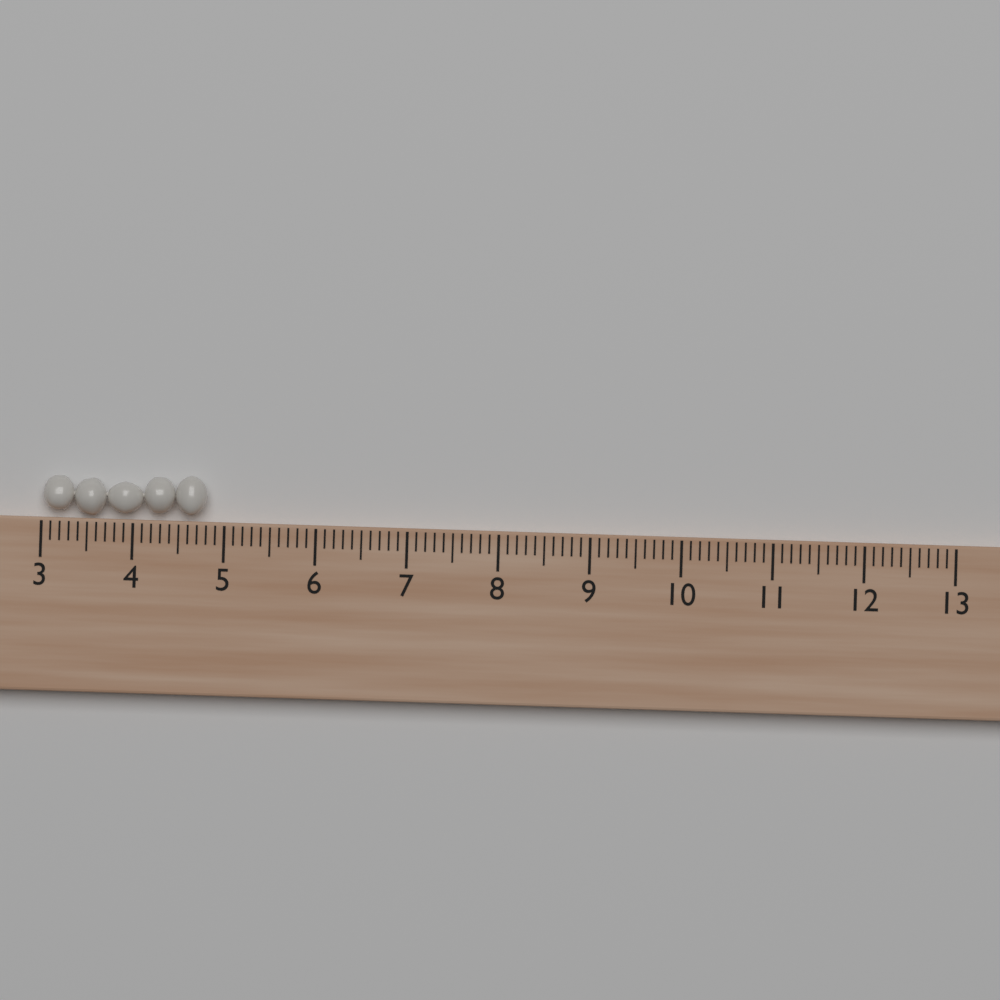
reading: 4.8 (no unit)
